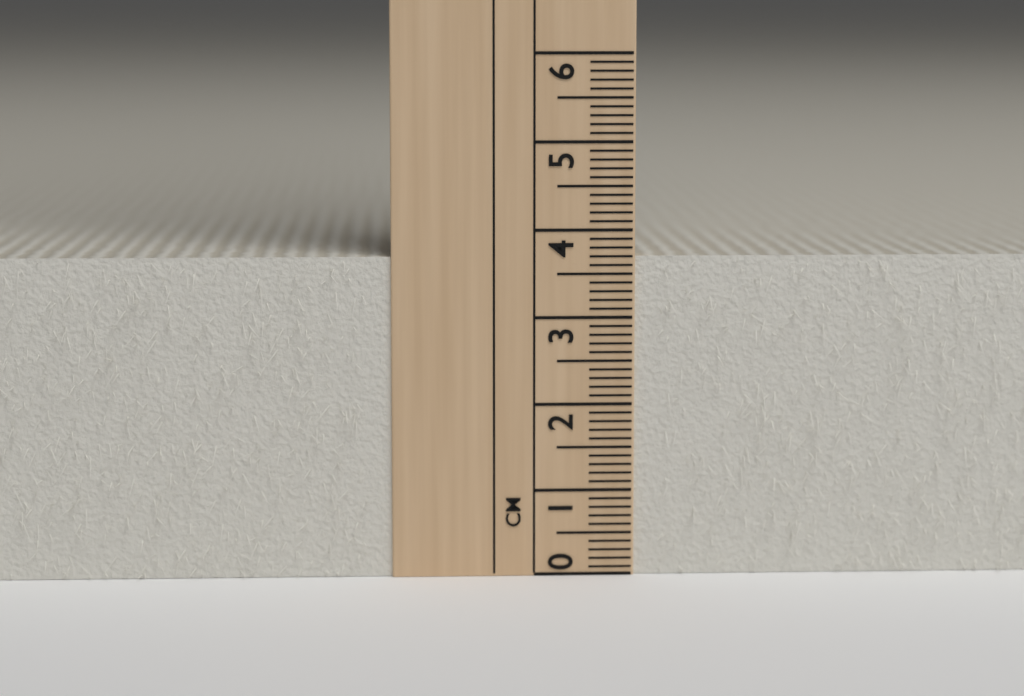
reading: 3.7 cm
